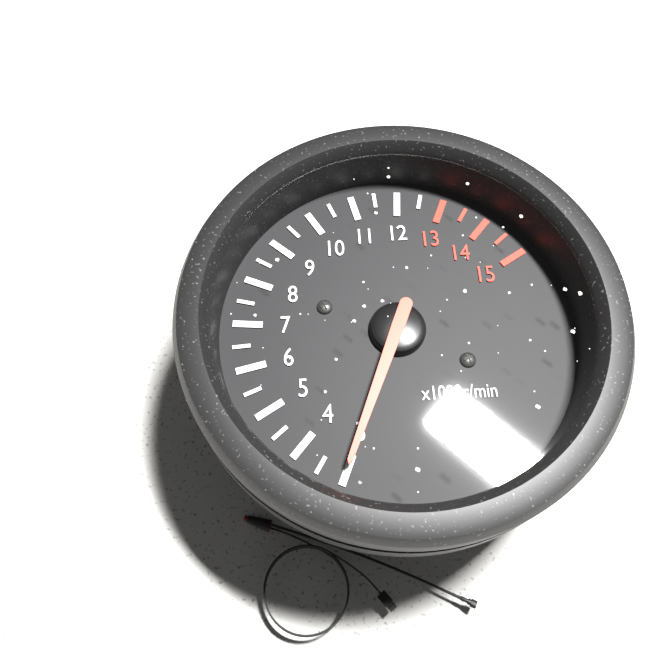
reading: 3000 r/min
